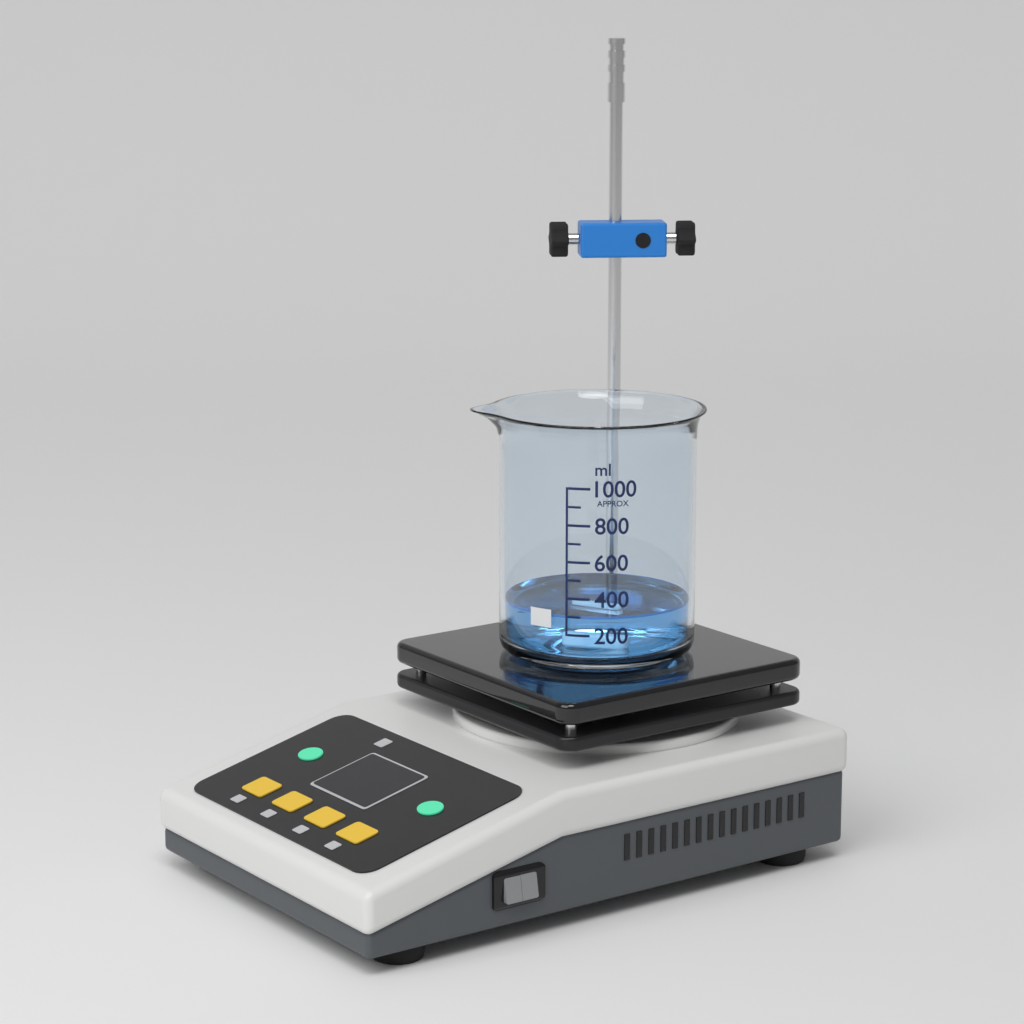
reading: 300 ml
